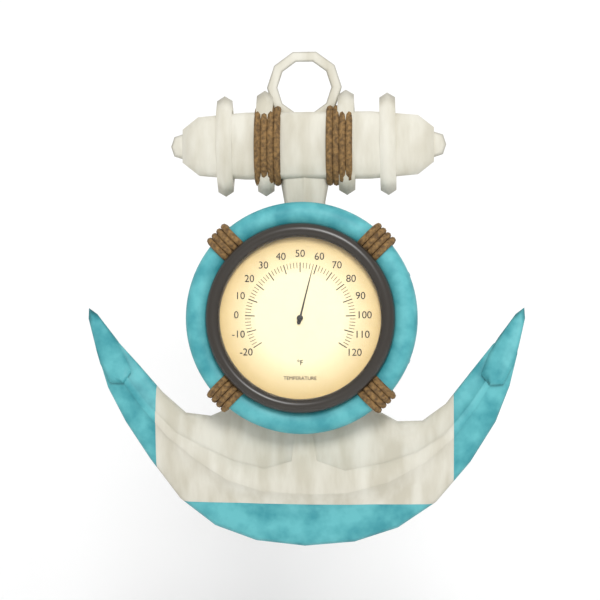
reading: 58 °F
